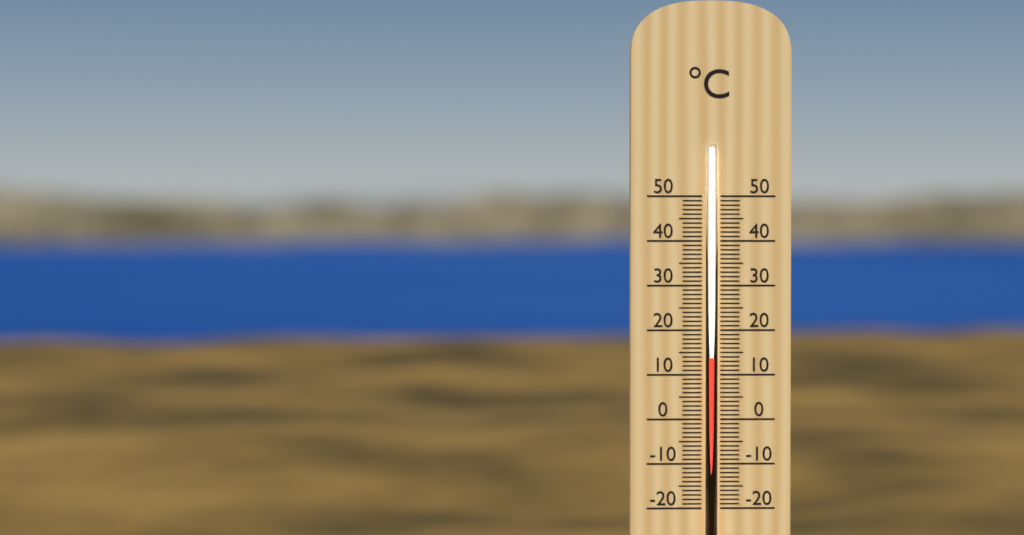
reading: 14 °C
